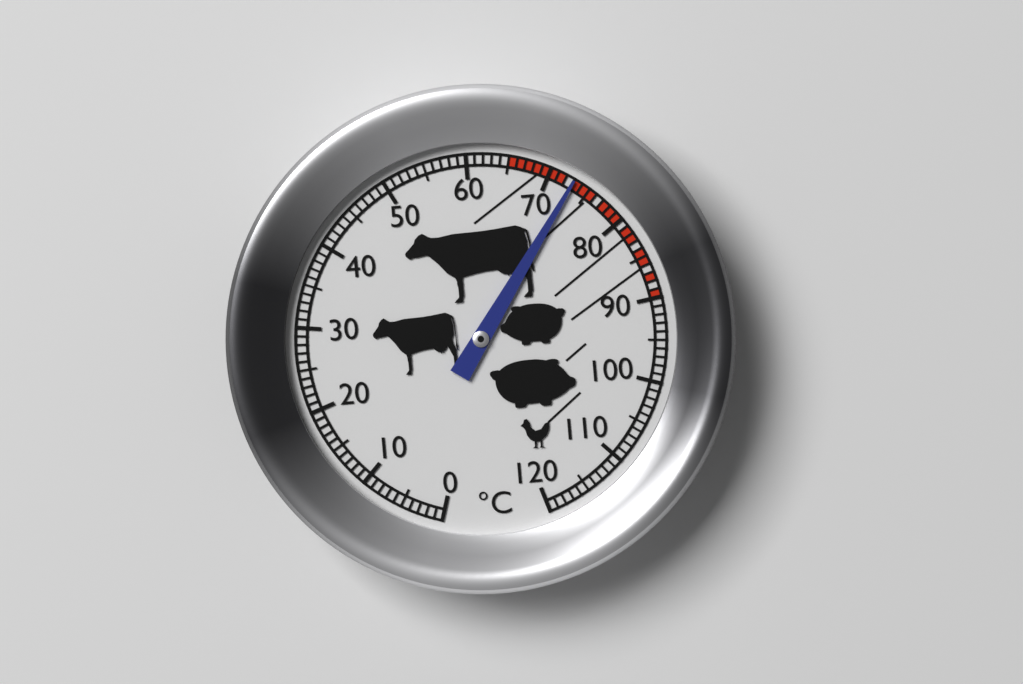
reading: 73 °C
